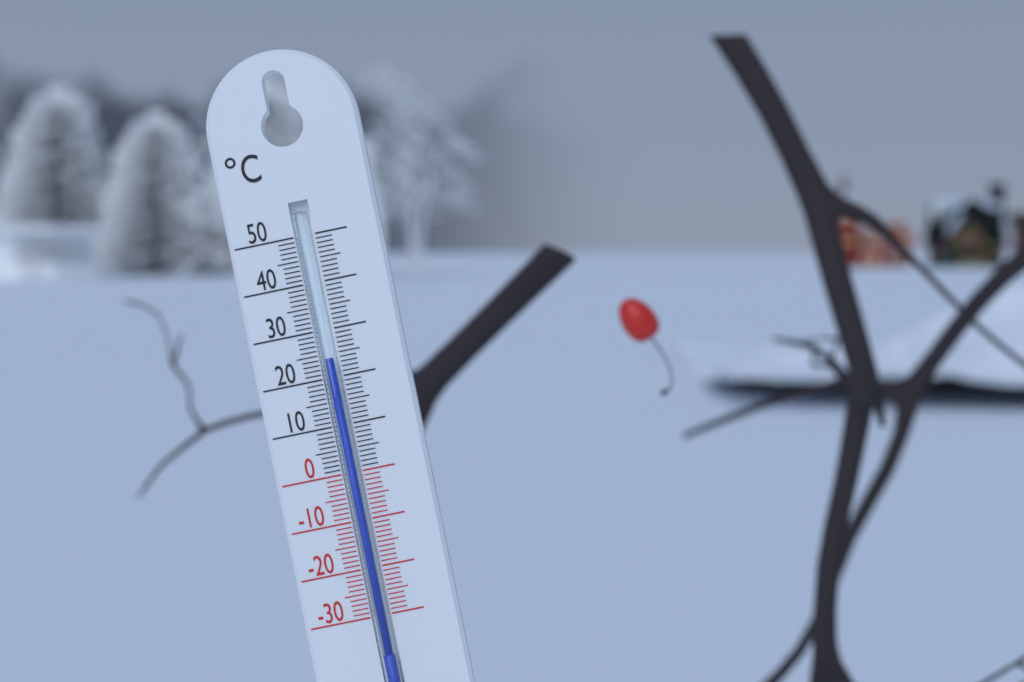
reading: 24 °C
